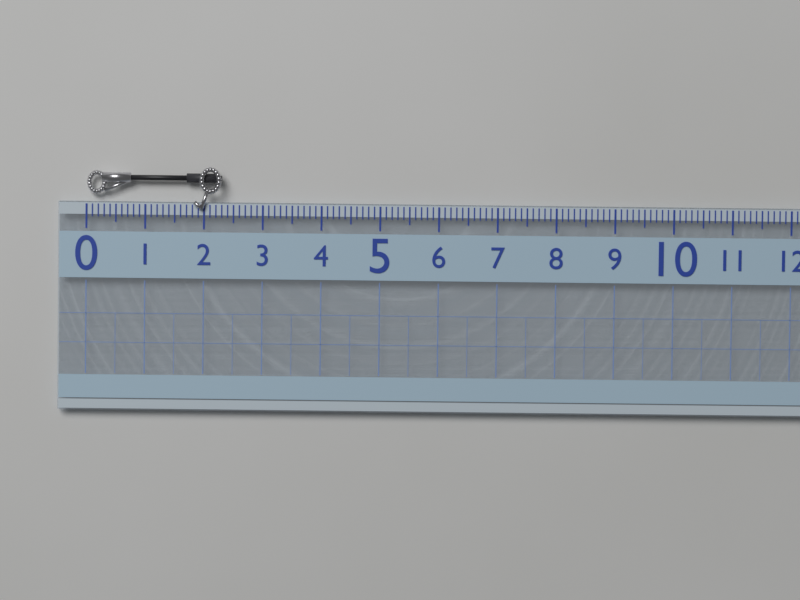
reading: 2.3 (no unit)
